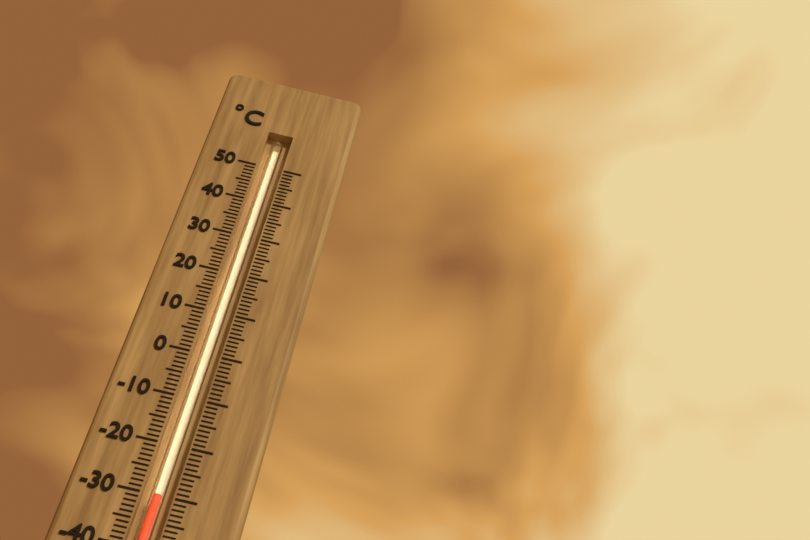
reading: -30 °C
